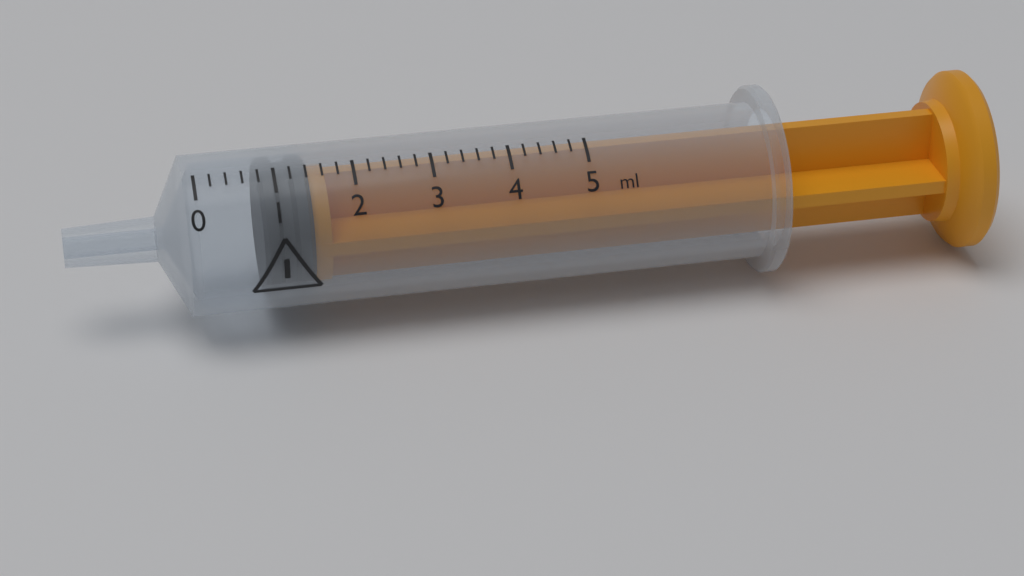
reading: 0.8 ml
